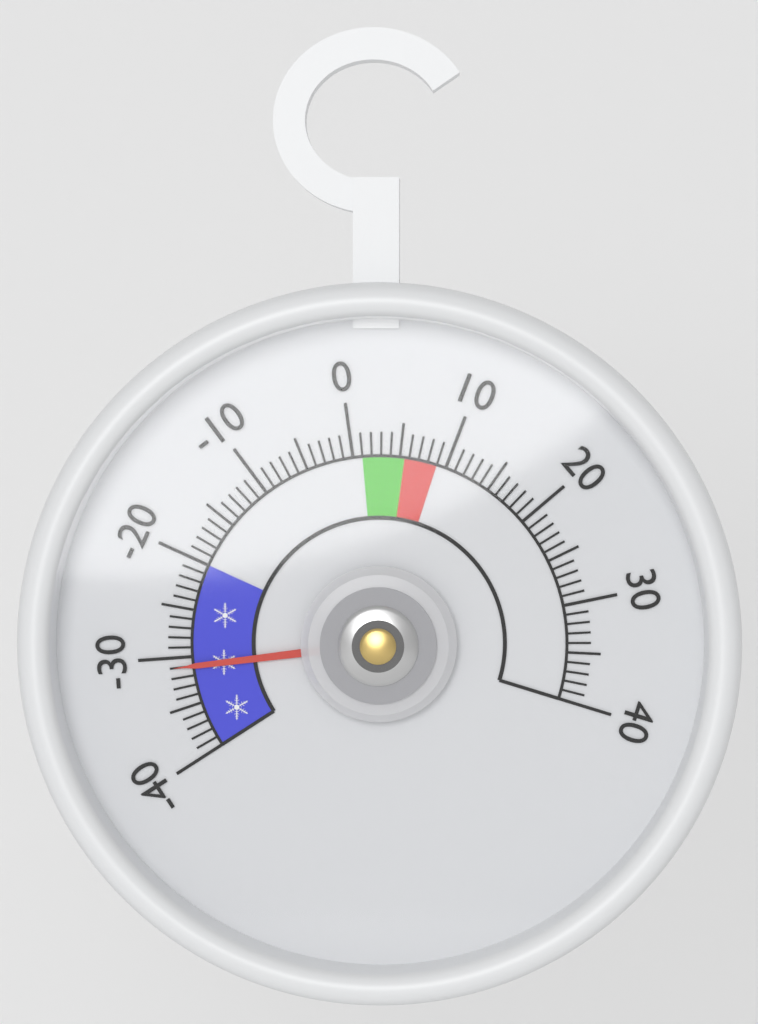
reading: -31 (no unit)
